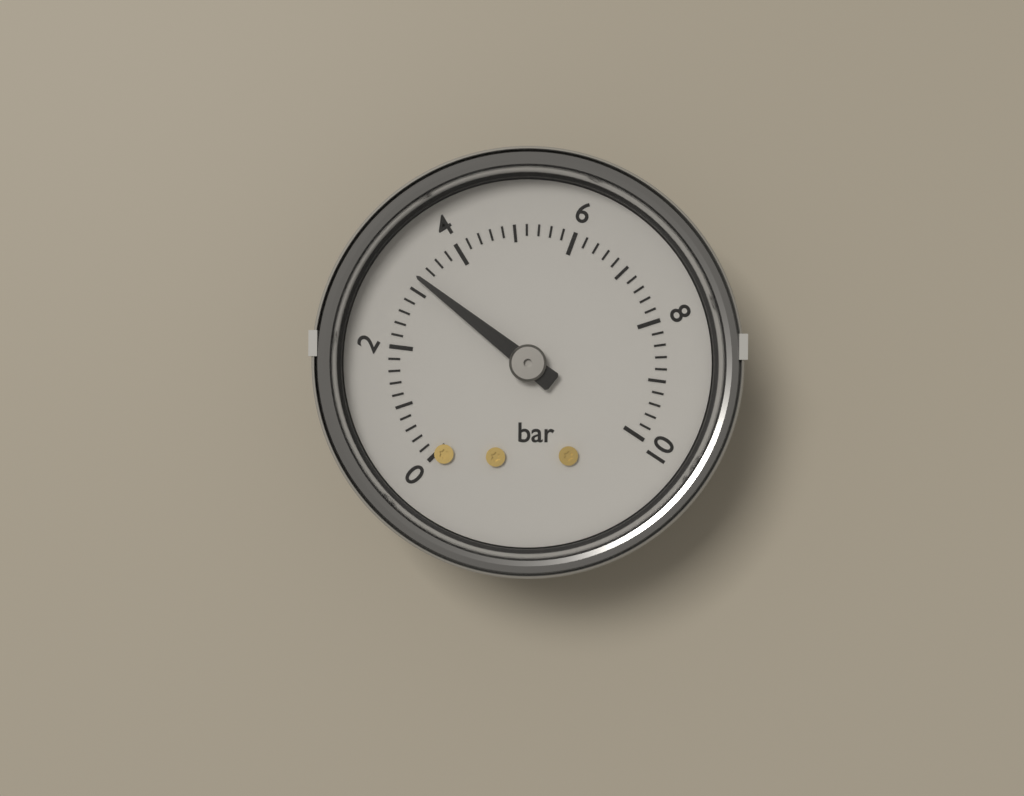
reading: 3.2 bar
